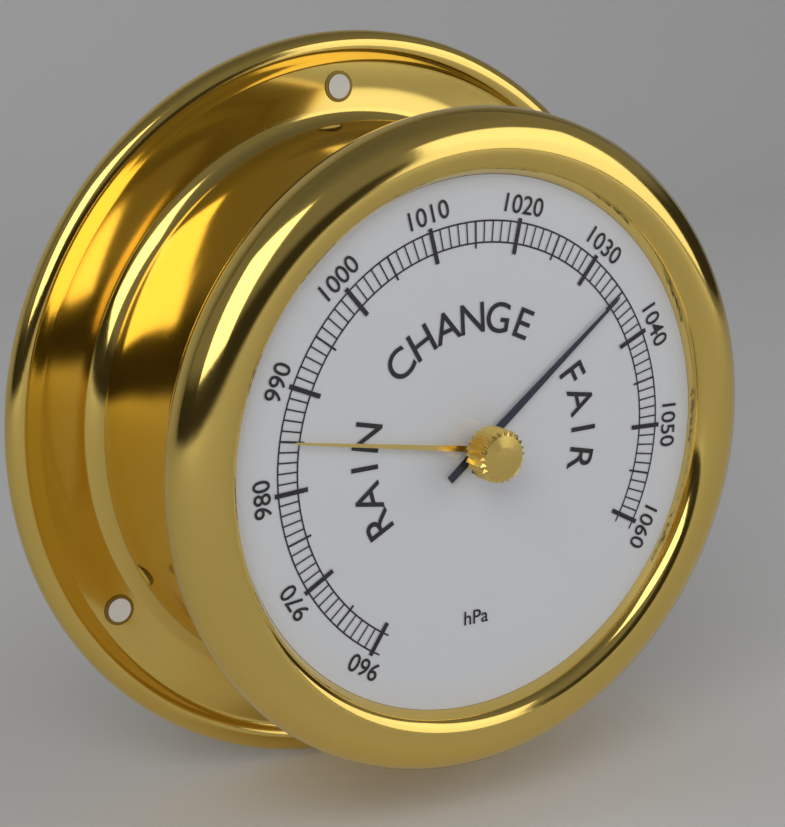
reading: 1035 hPa
